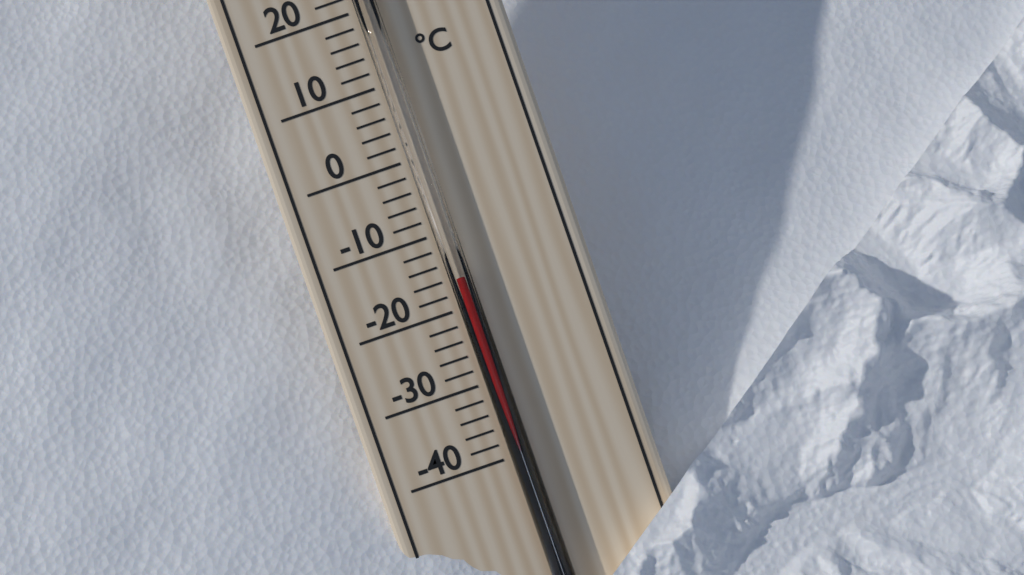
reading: -16 °C
